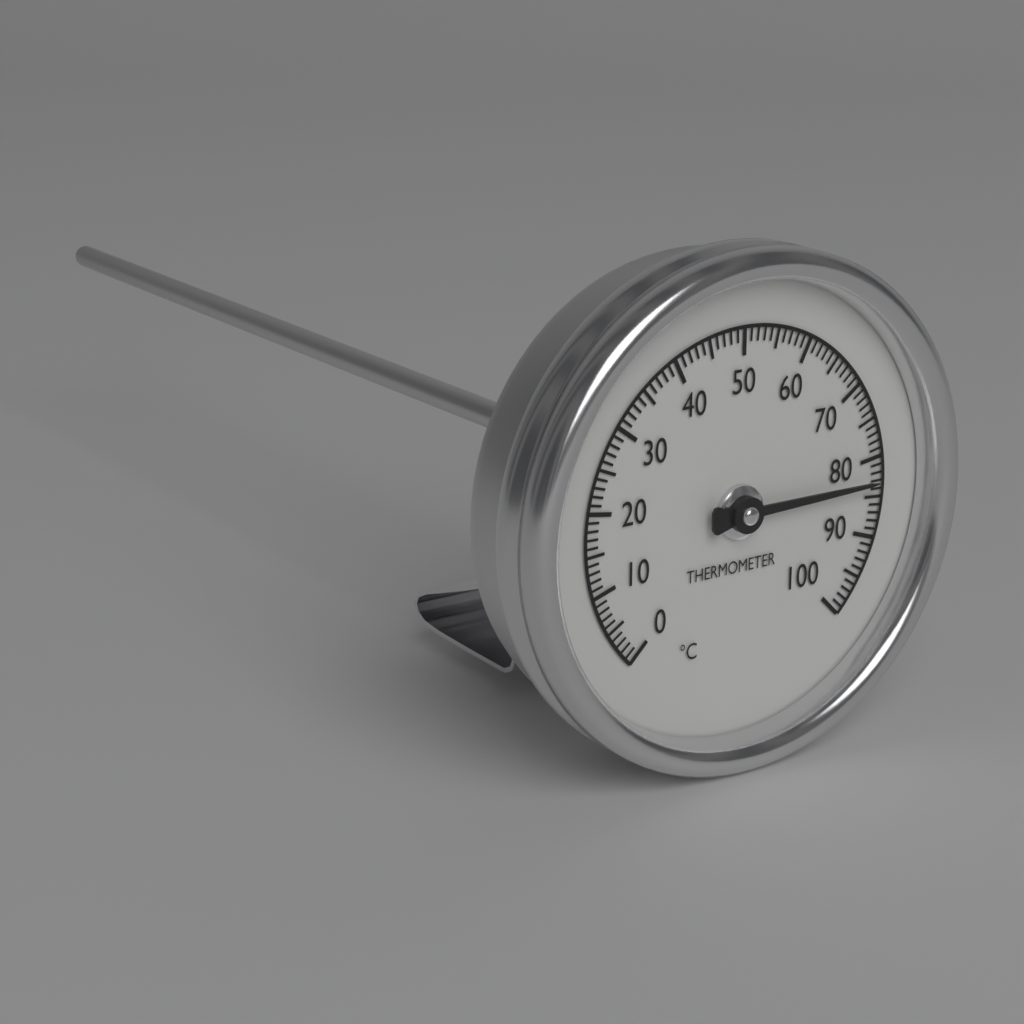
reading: 83 °C
